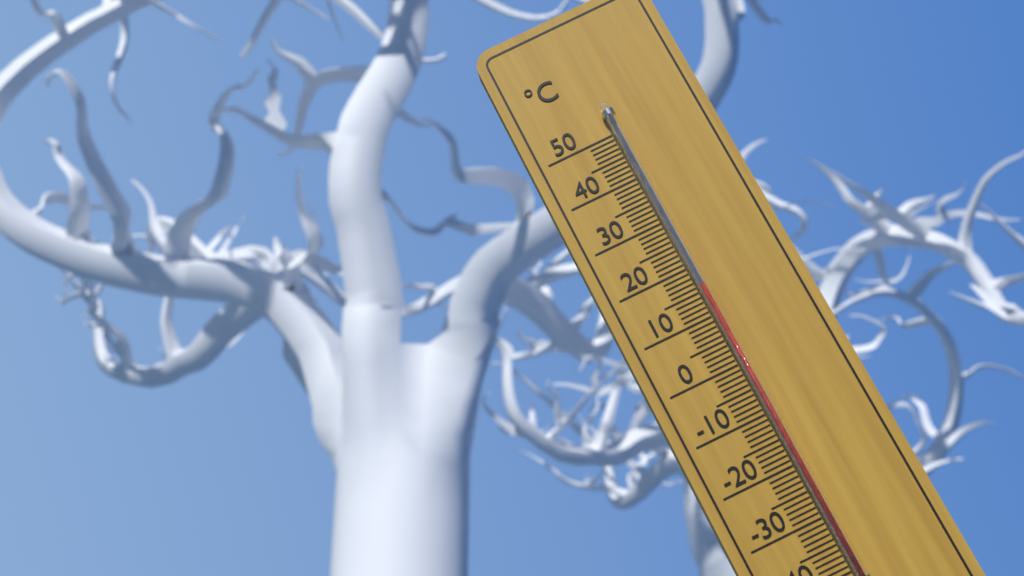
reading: 16 °C
